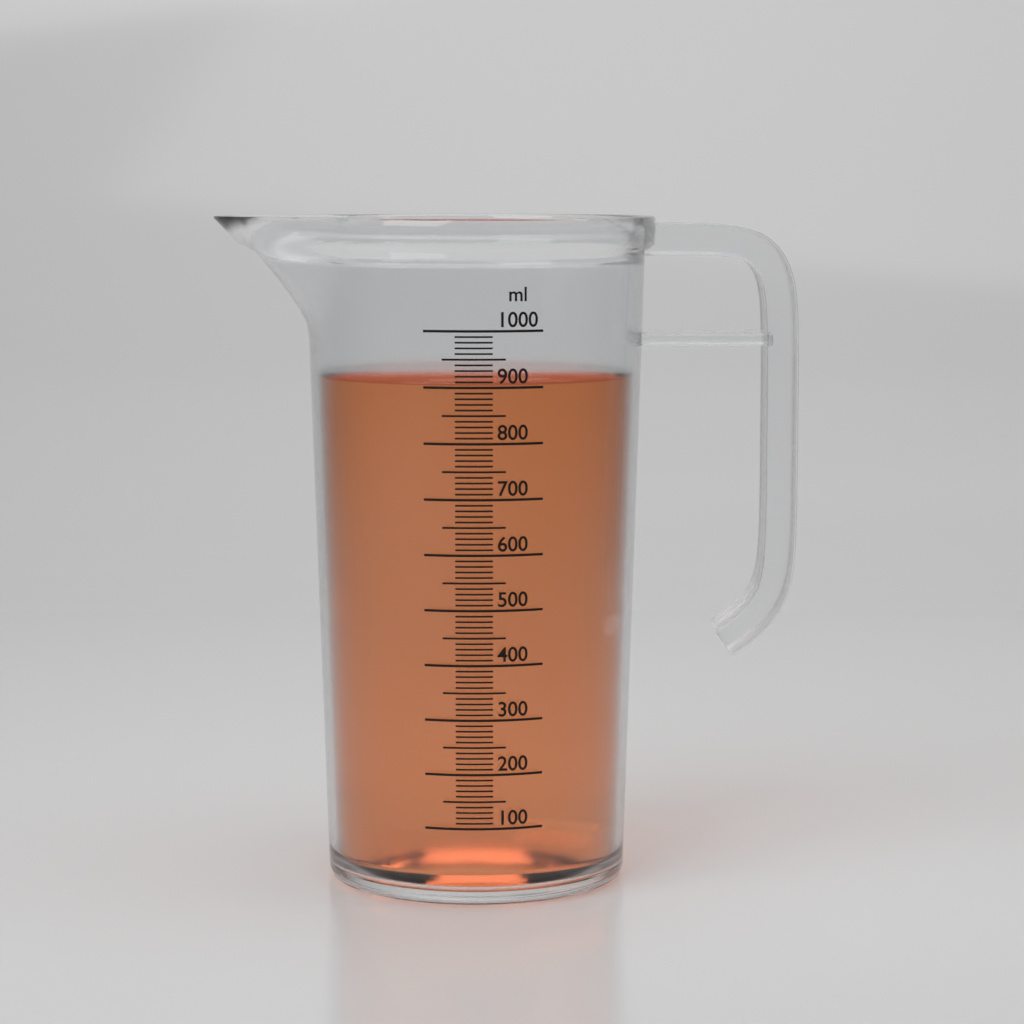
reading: 910 ml
